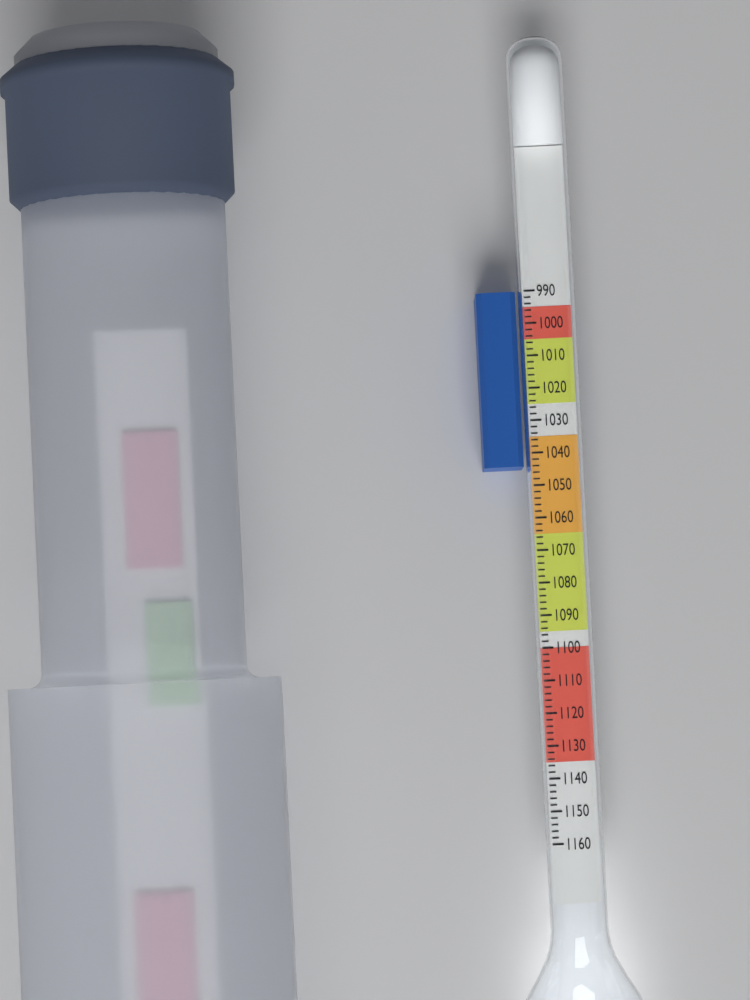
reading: 1044 (no unit)
